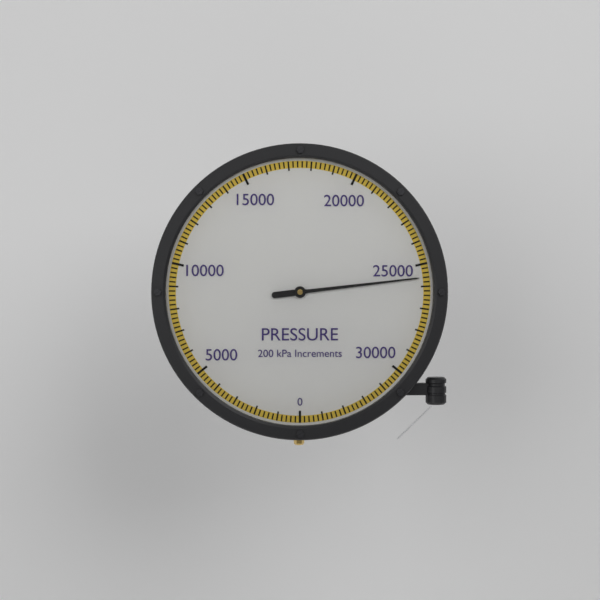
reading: 25600 kPa
